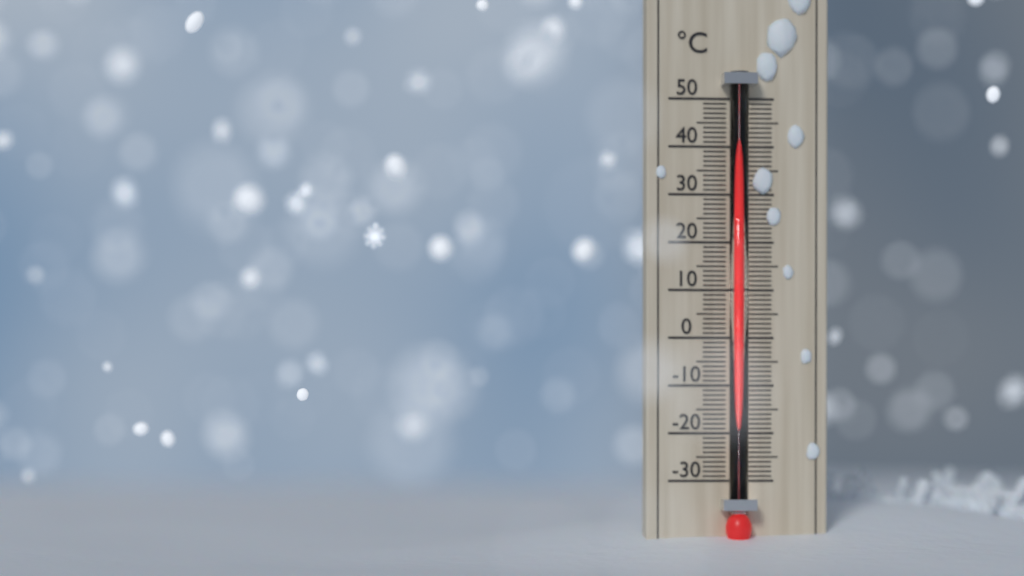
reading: 42 °C
